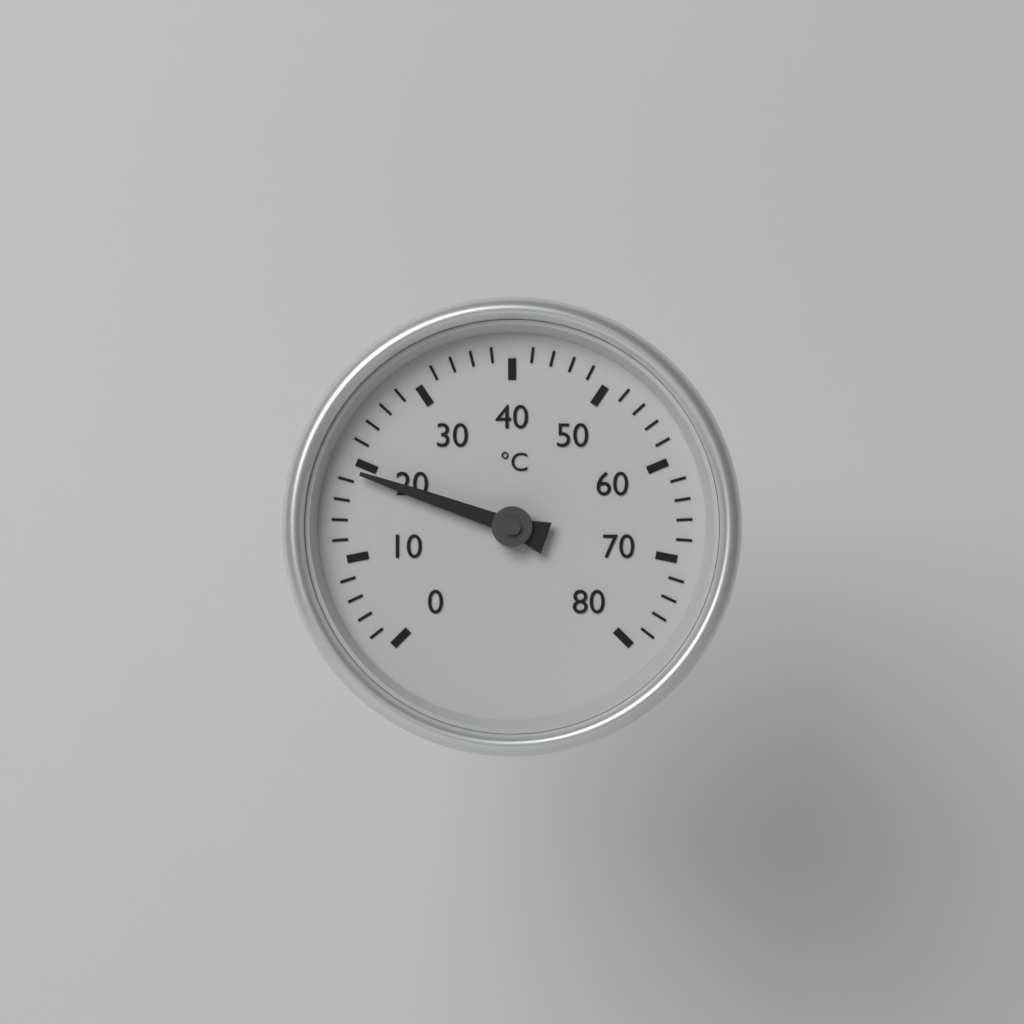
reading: 19 °C
